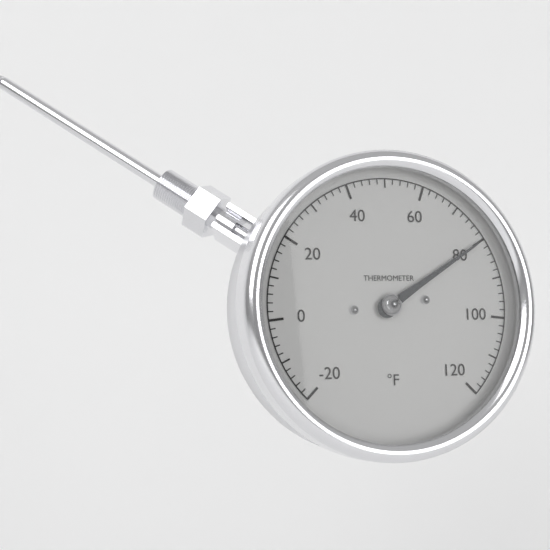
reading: 80 °F
